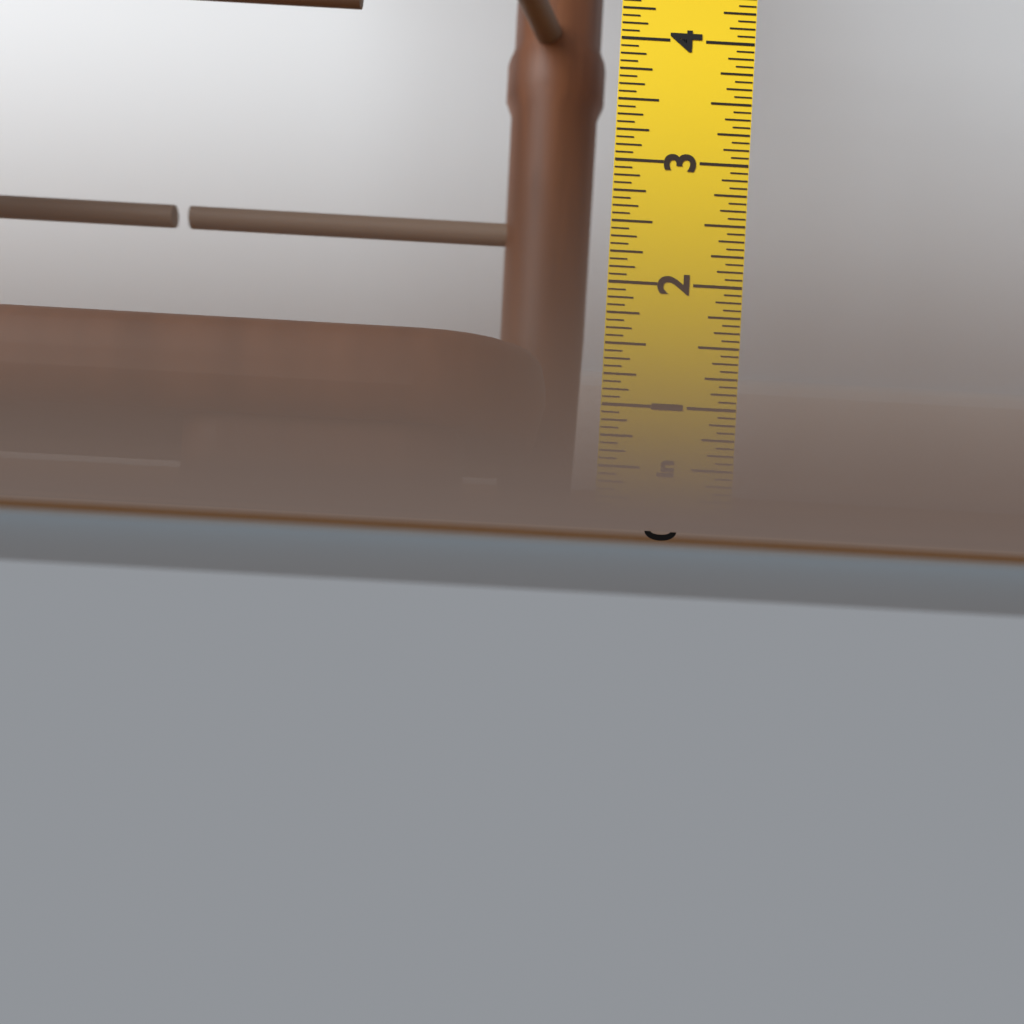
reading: 1.5625 in
